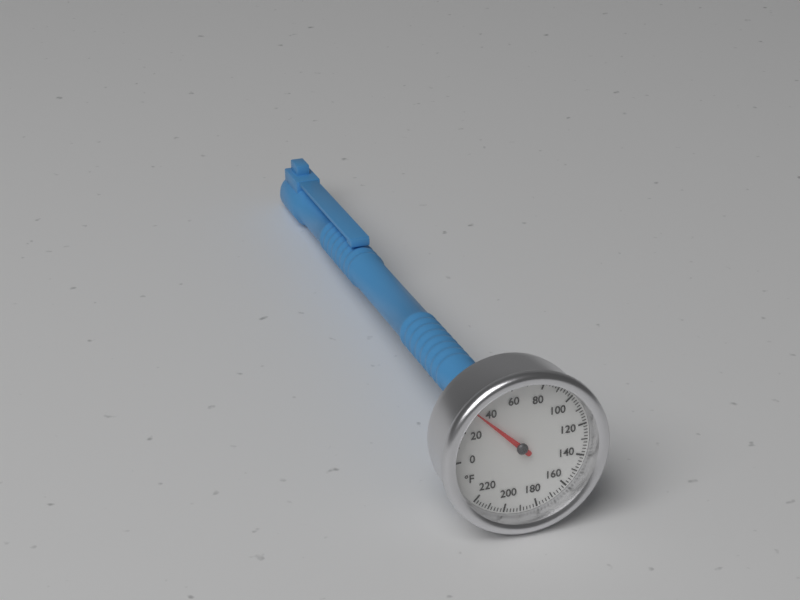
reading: 34 °F
